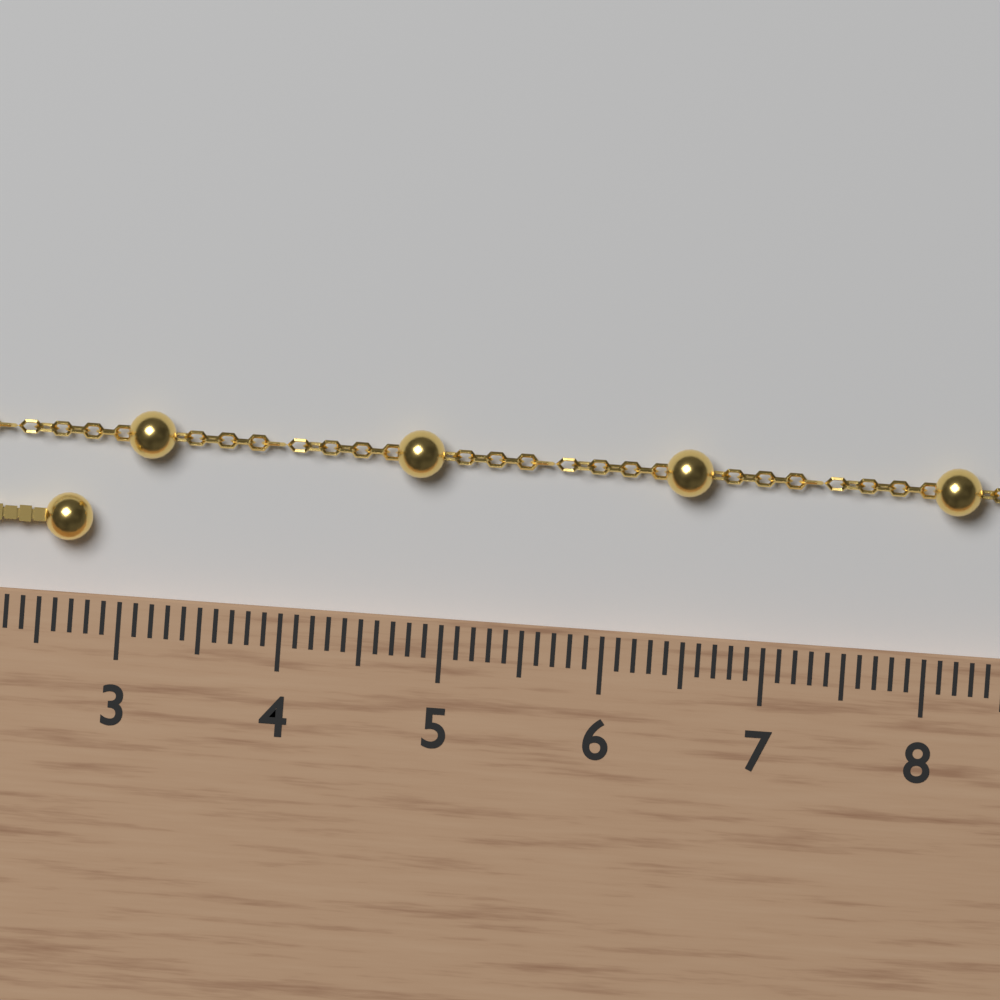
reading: 2.8 cm
